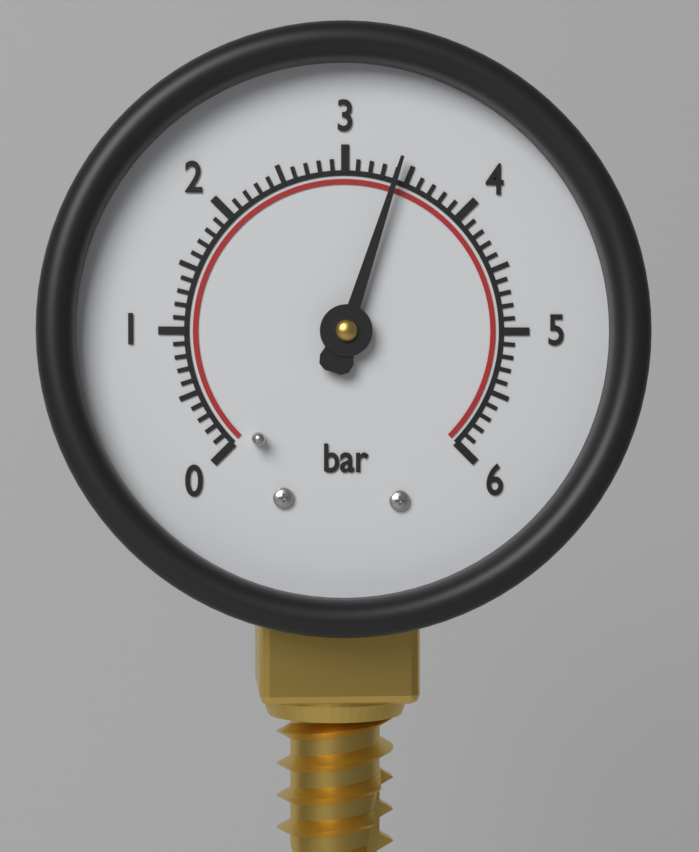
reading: 3.4 bar
